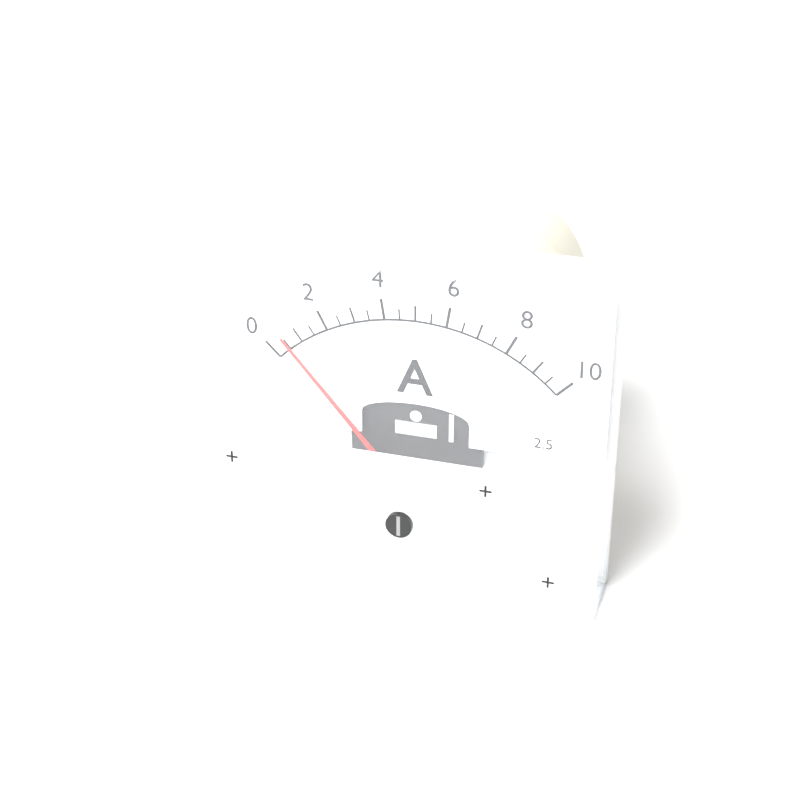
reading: 0.5 A
